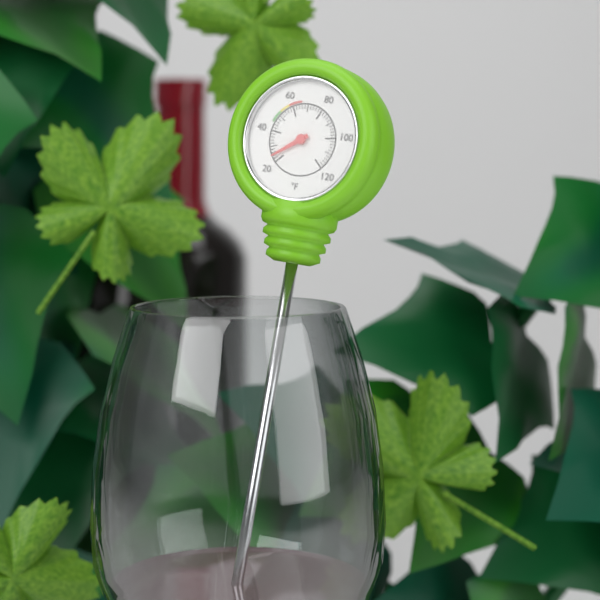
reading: 24 °F
